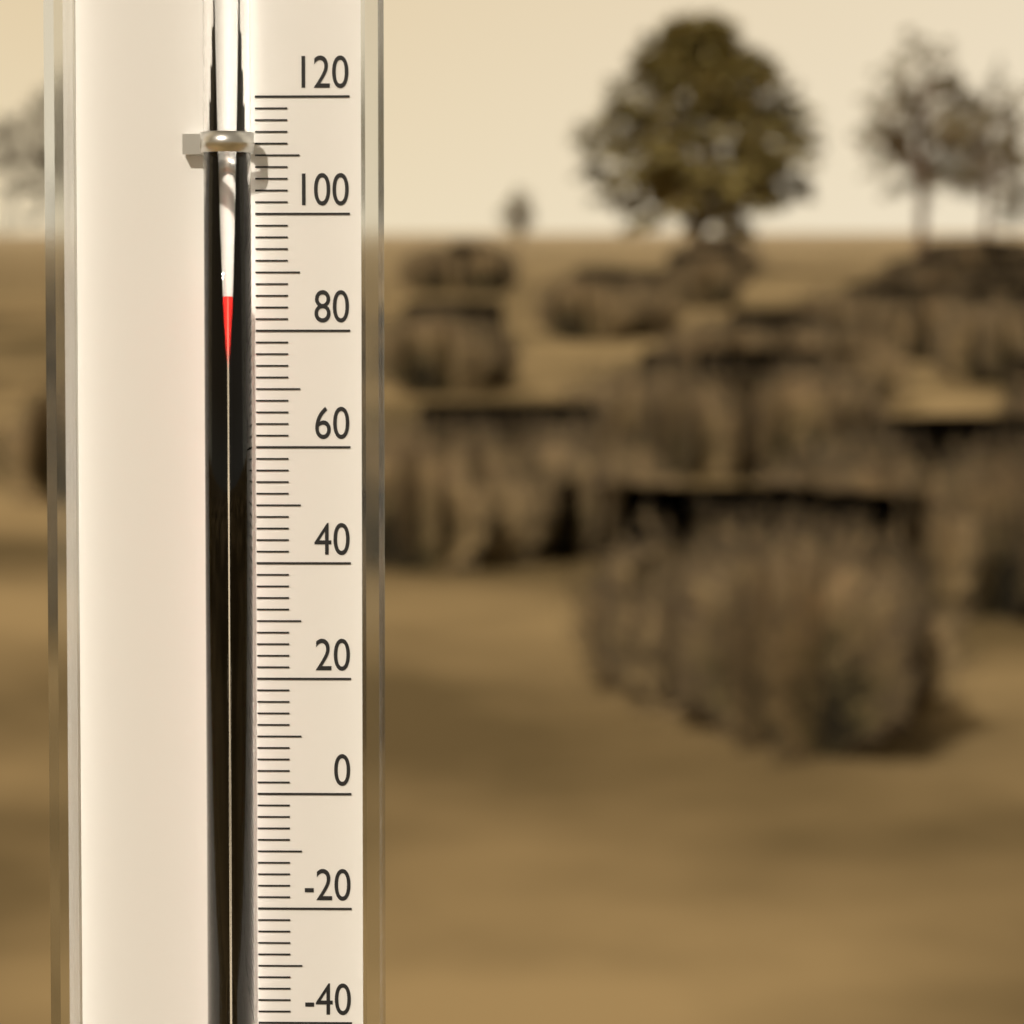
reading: 86 °F
